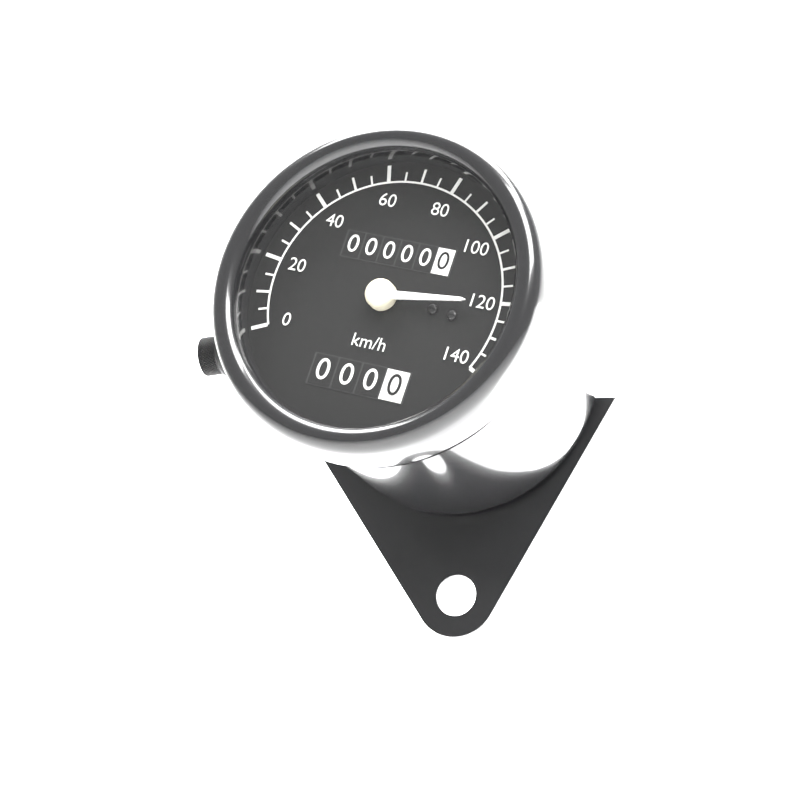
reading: 120 km/h
